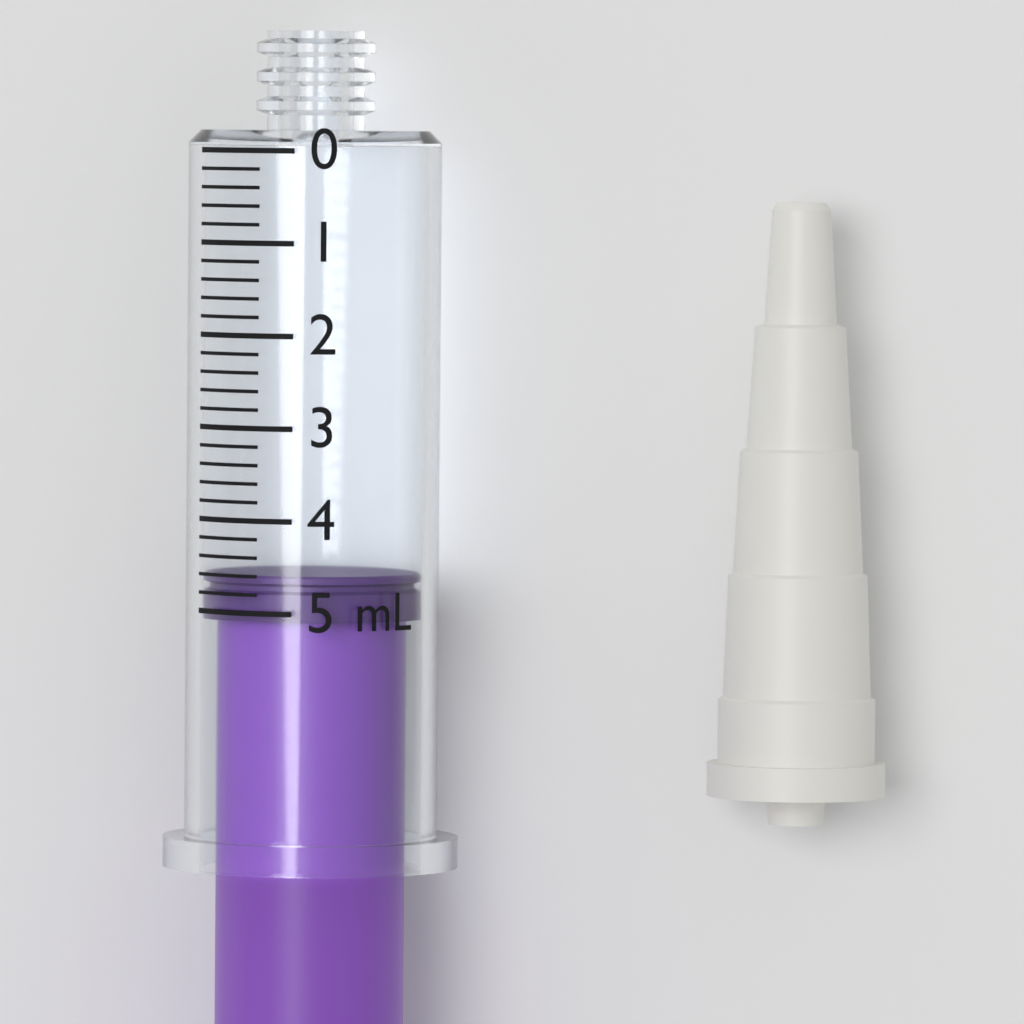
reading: 4.6 mL
